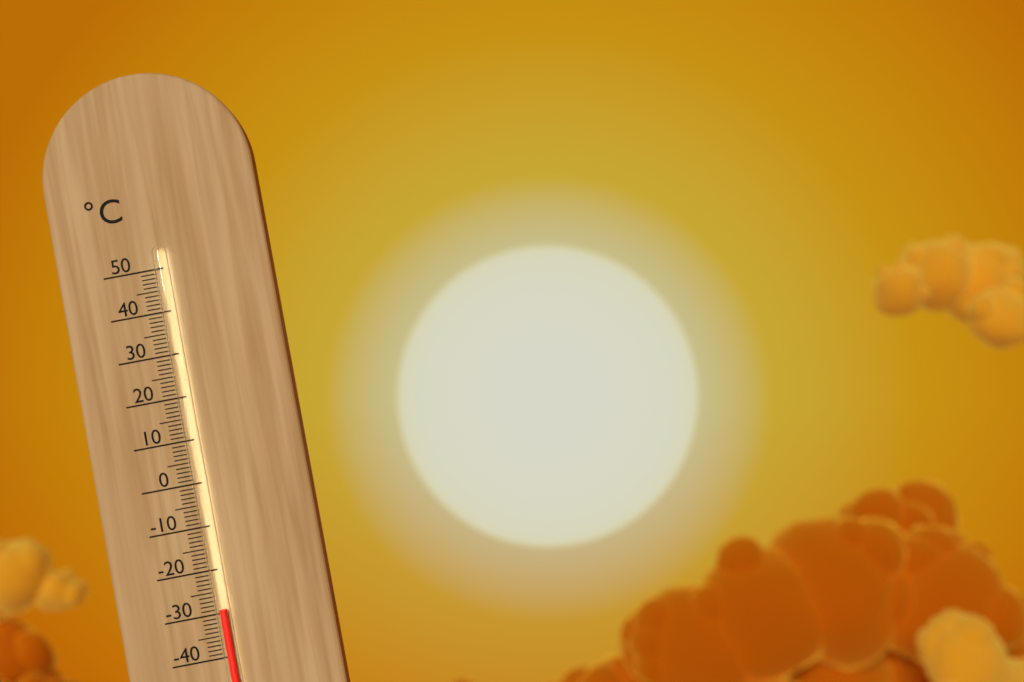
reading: -29 °C
